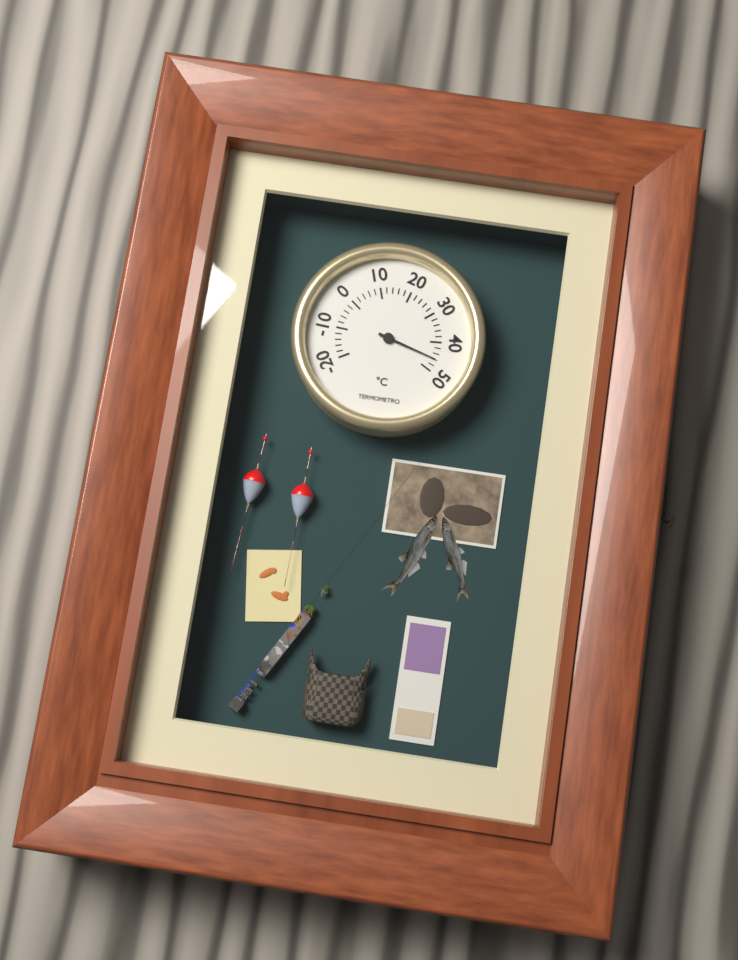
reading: 46 °C
